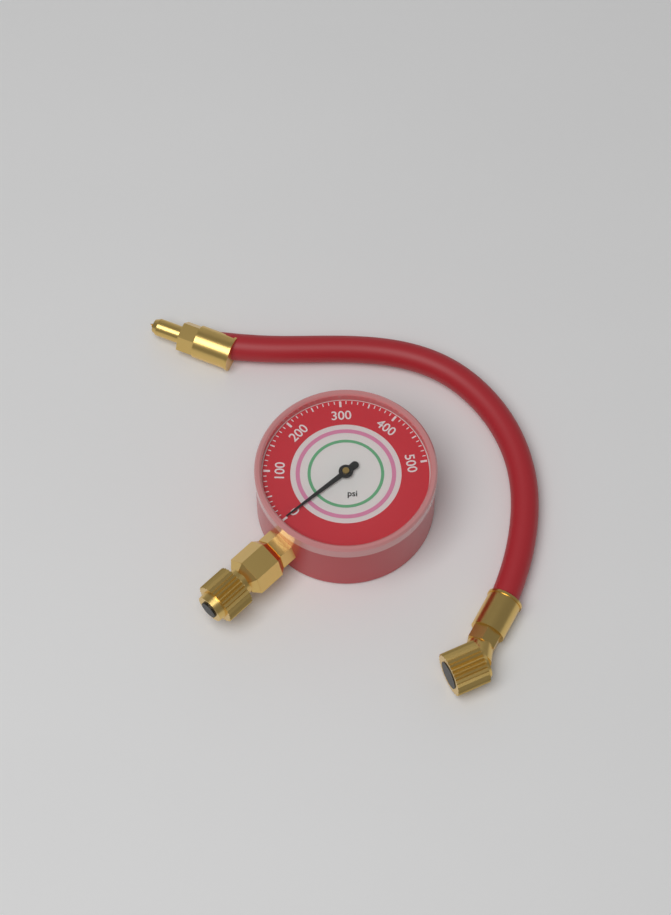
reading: 0 psi
